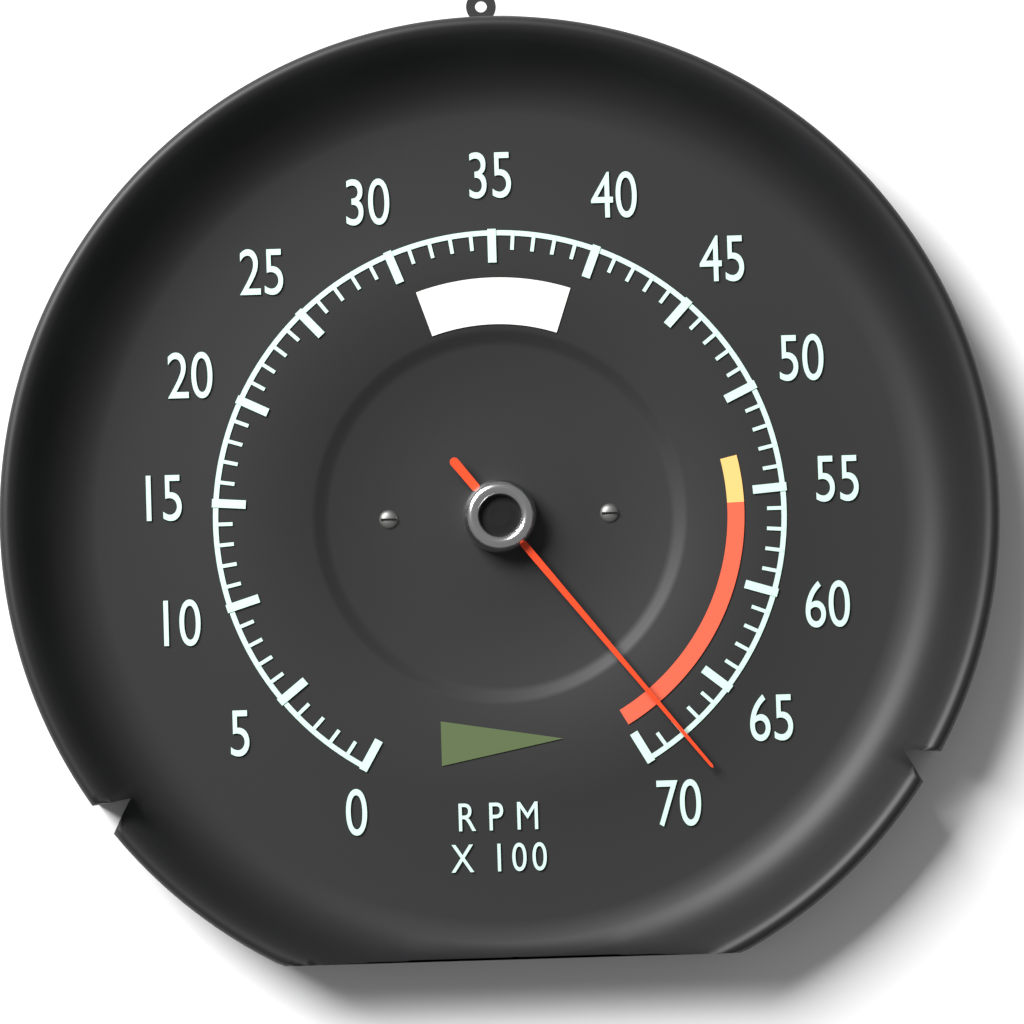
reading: 6800 RPM
